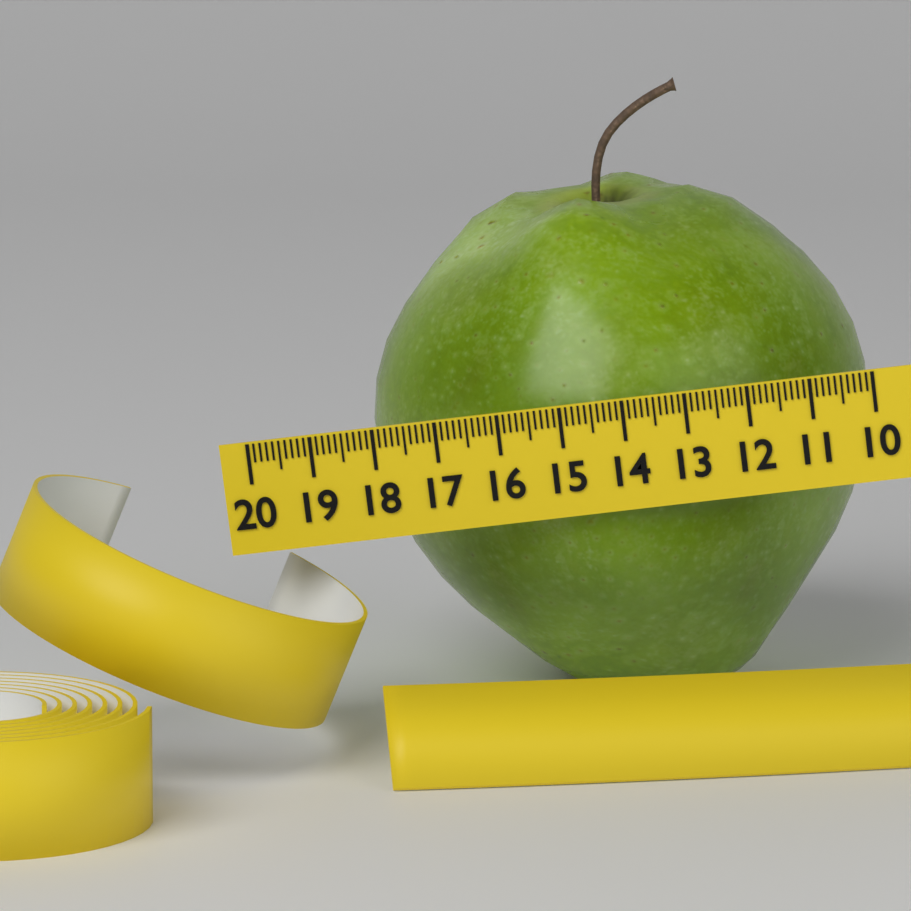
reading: 18.2 (no unit)
